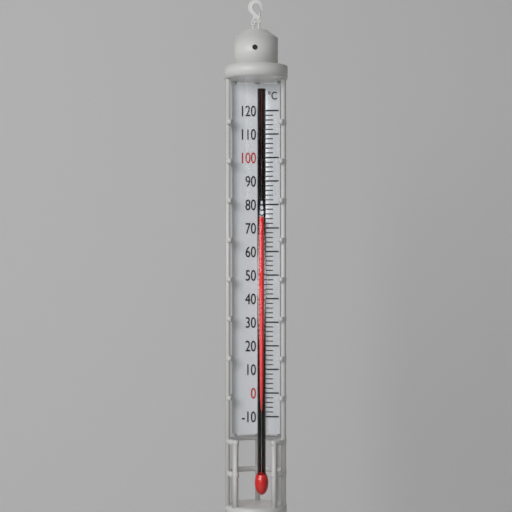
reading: 74 °C
